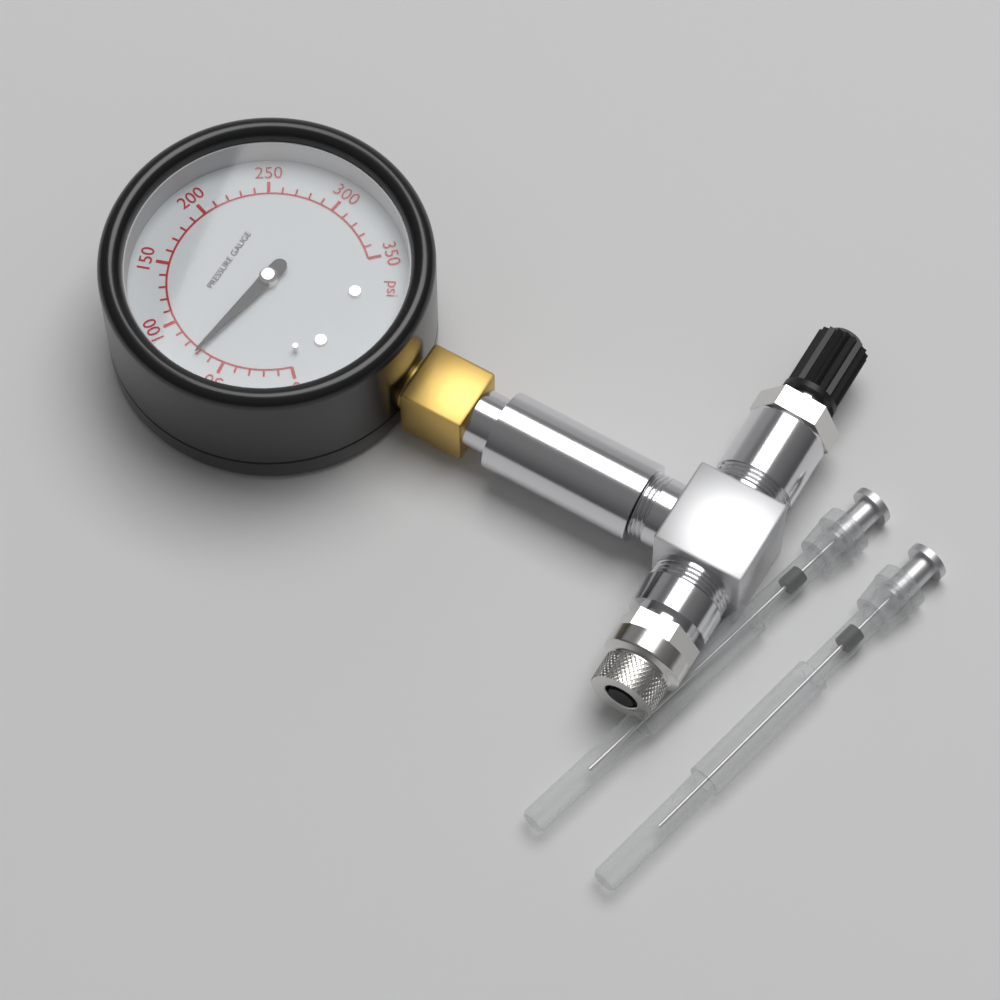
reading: 70 psi
